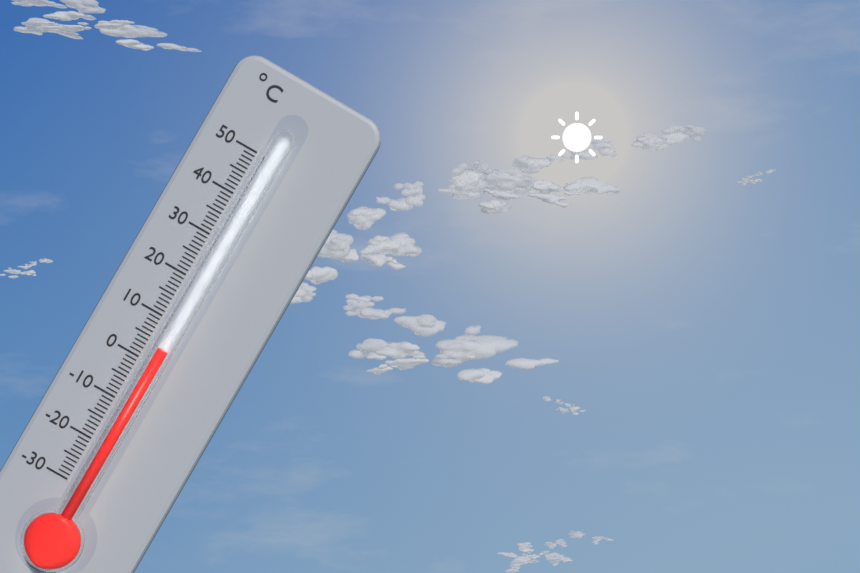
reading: 4 °C
